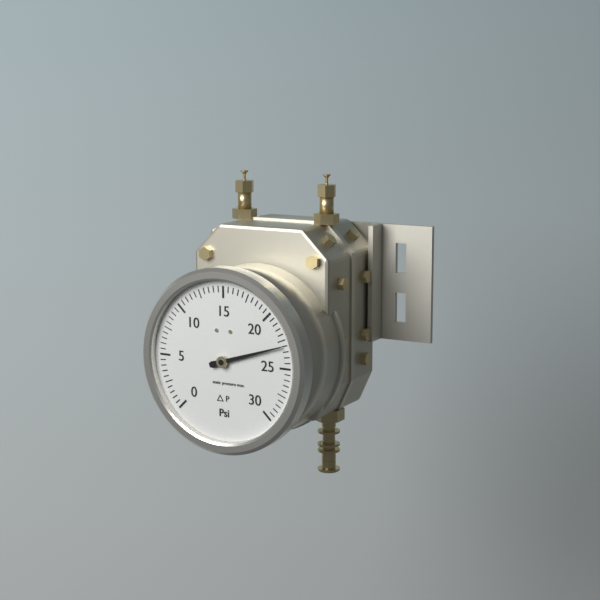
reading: 23.0 psi
